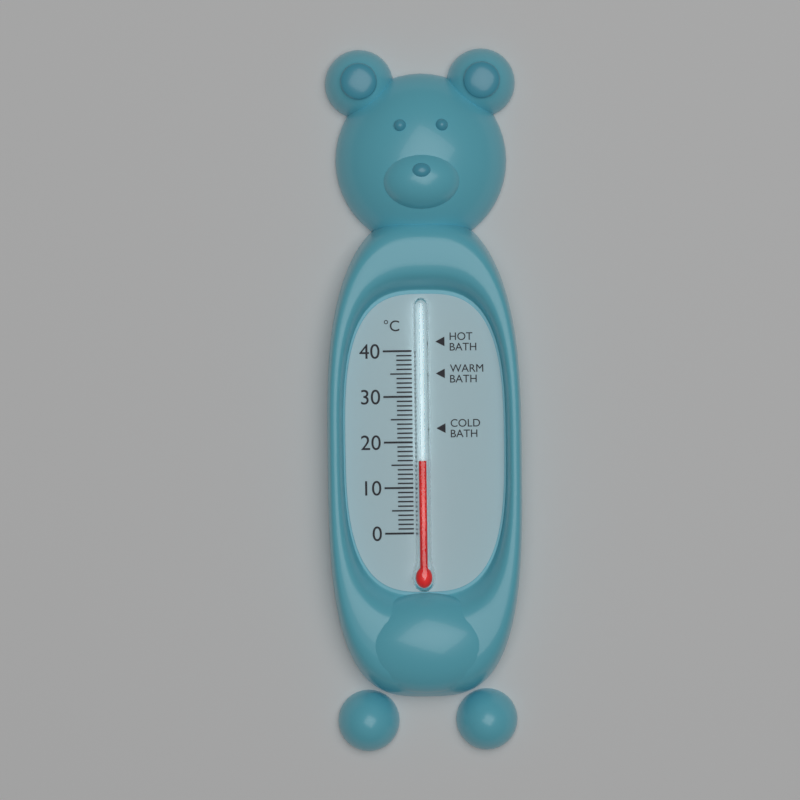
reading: 16 °C
